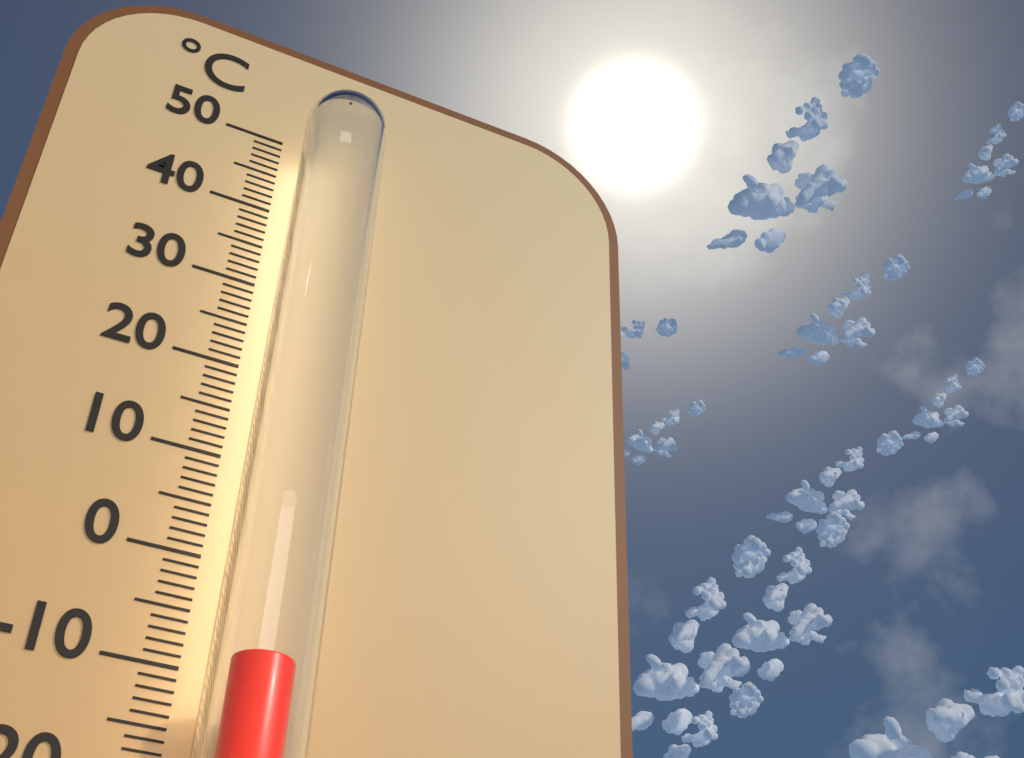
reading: -11 °C
